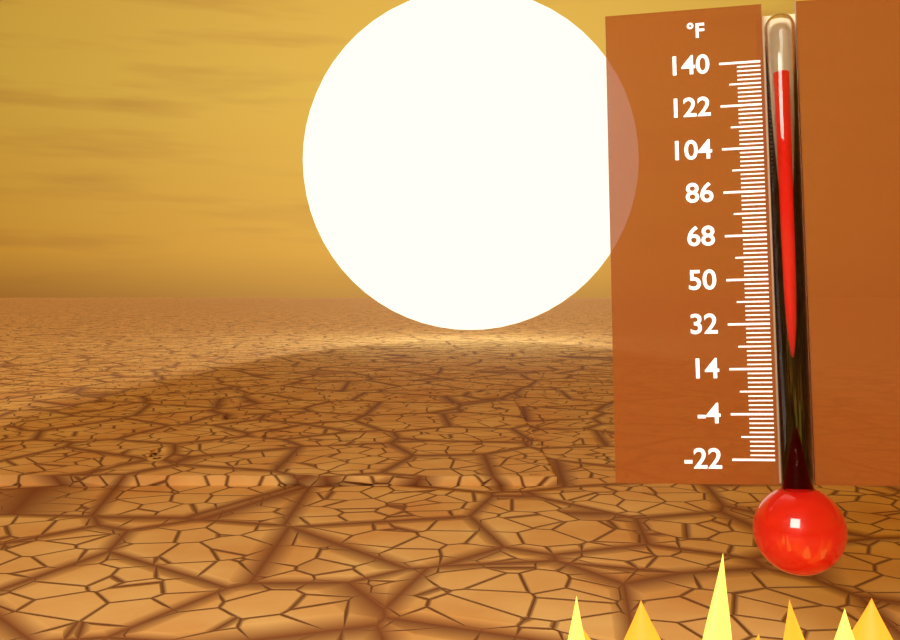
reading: 134.6 °F
